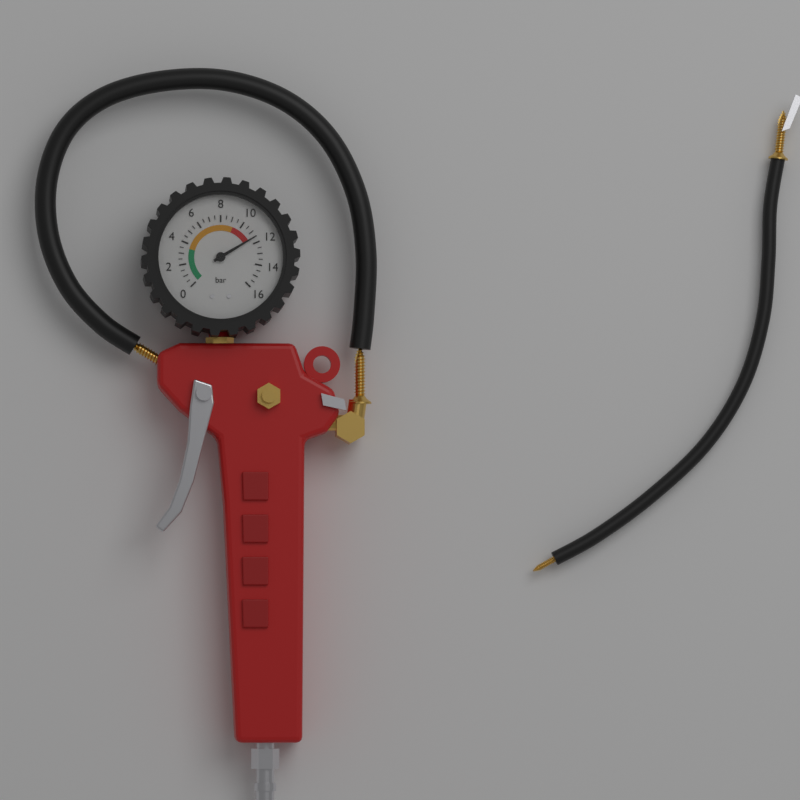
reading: 11.5 bar
